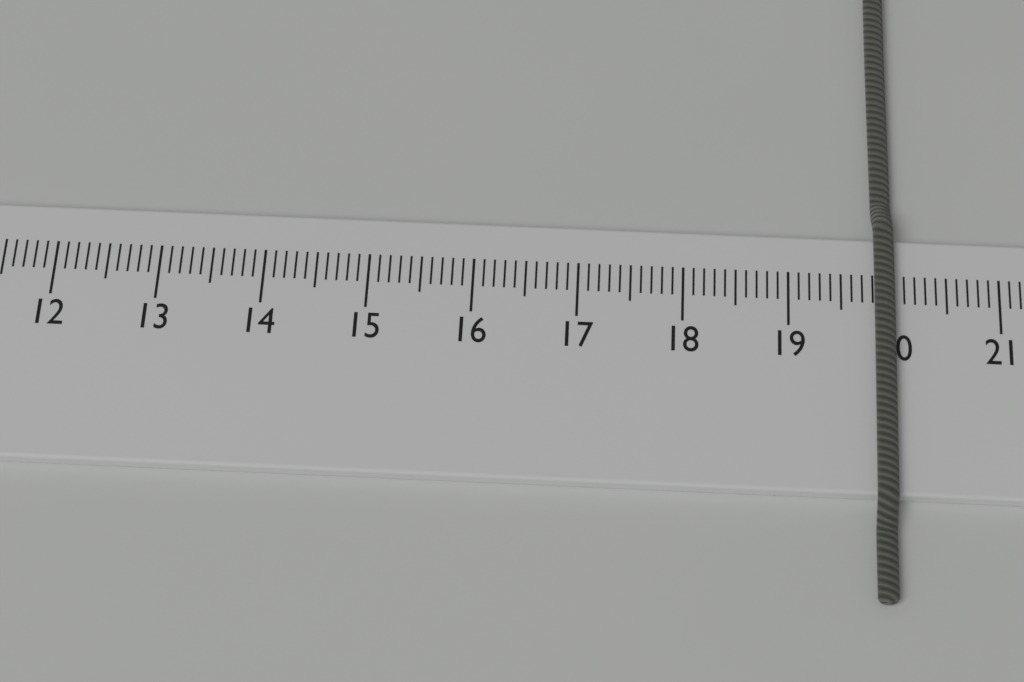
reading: 20.0 cm
